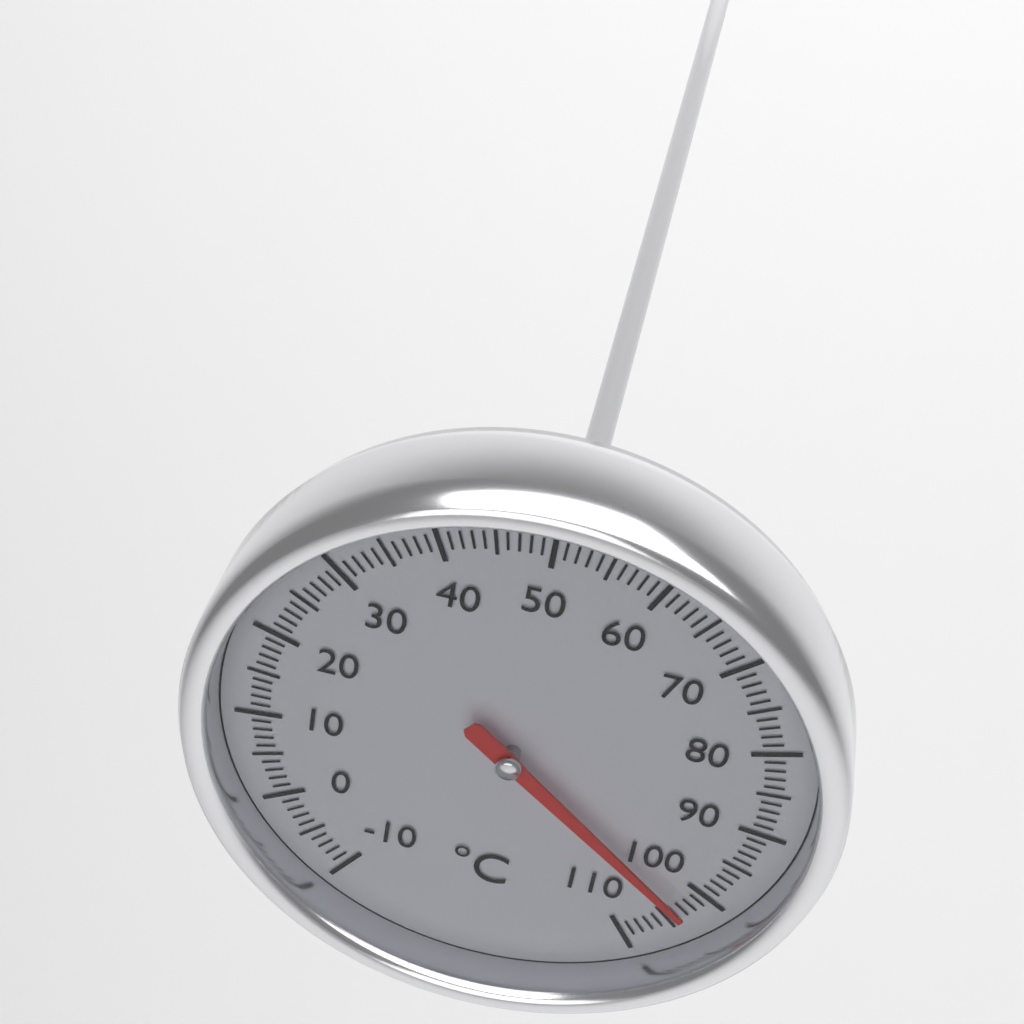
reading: 103 °C
